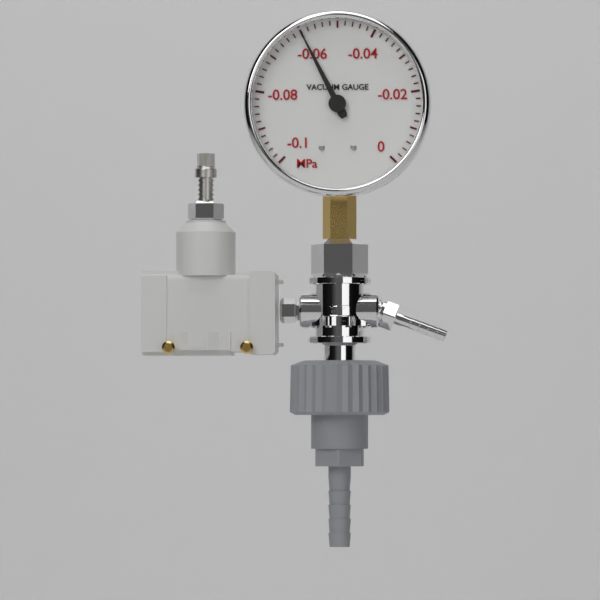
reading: -0.060 MPa
